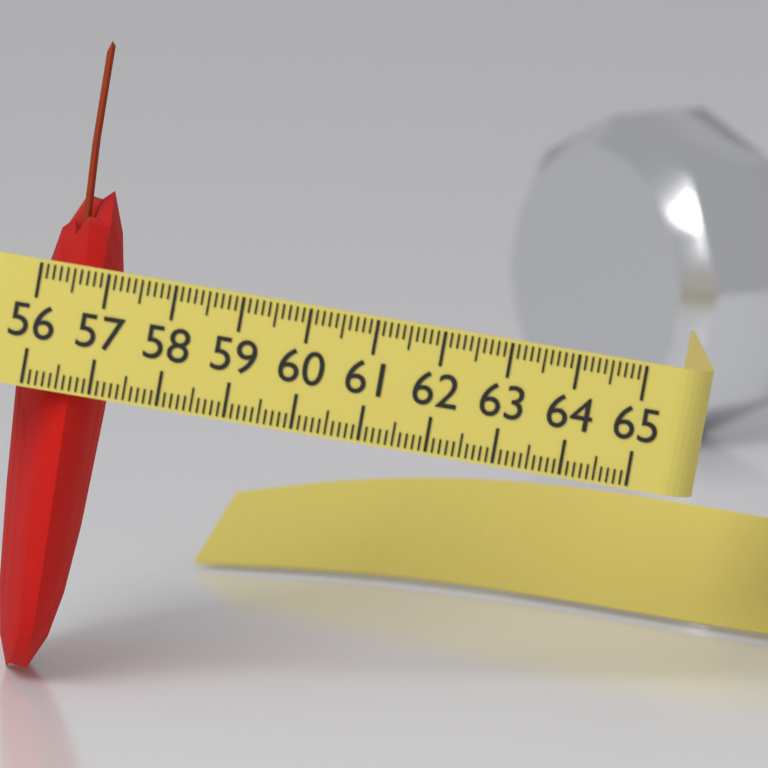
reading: 57.4 (no unit)
